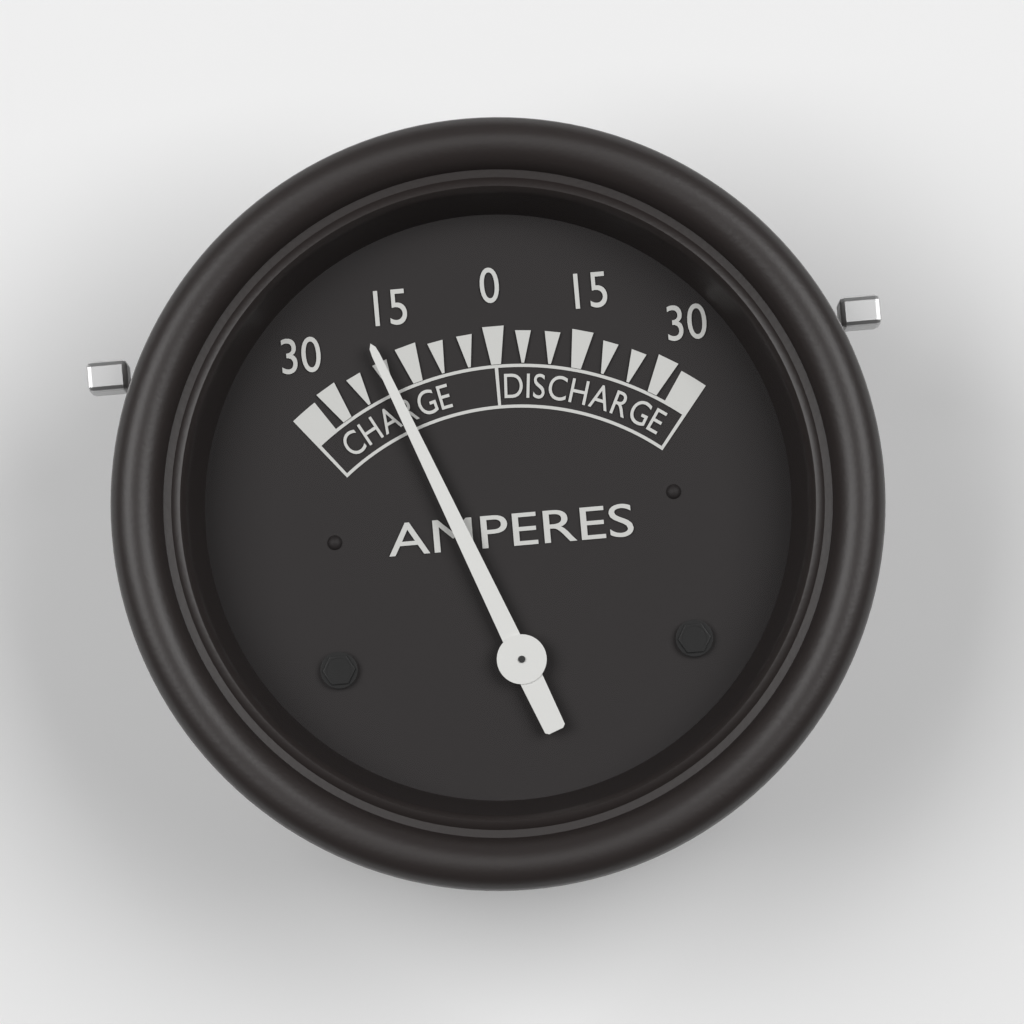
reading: -20 A
